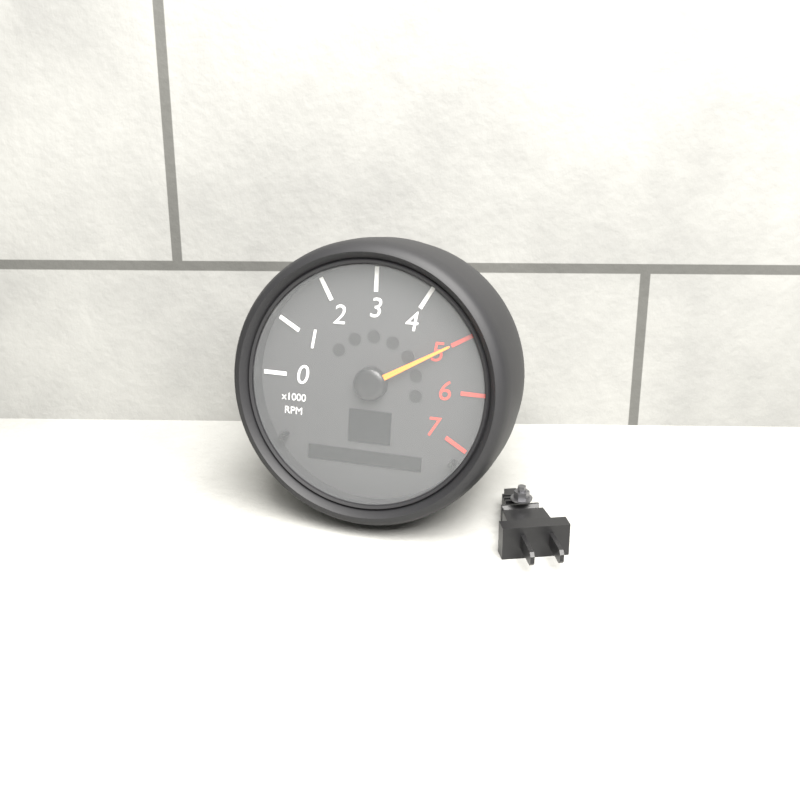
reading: 5000 RPM
